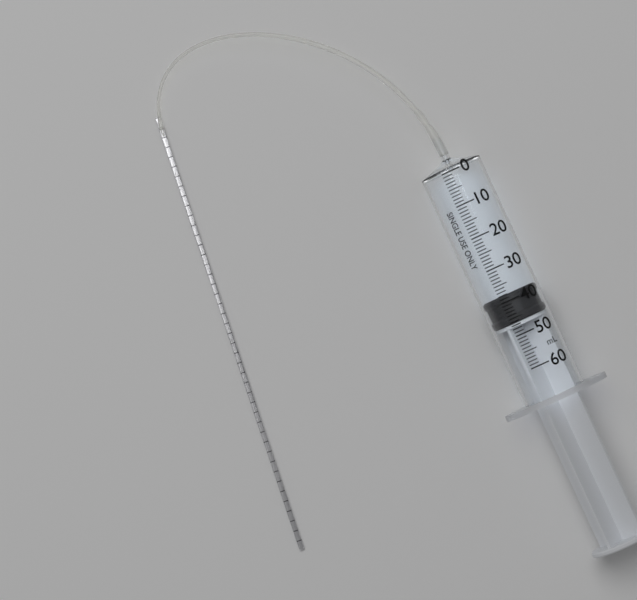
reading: 38 ml
